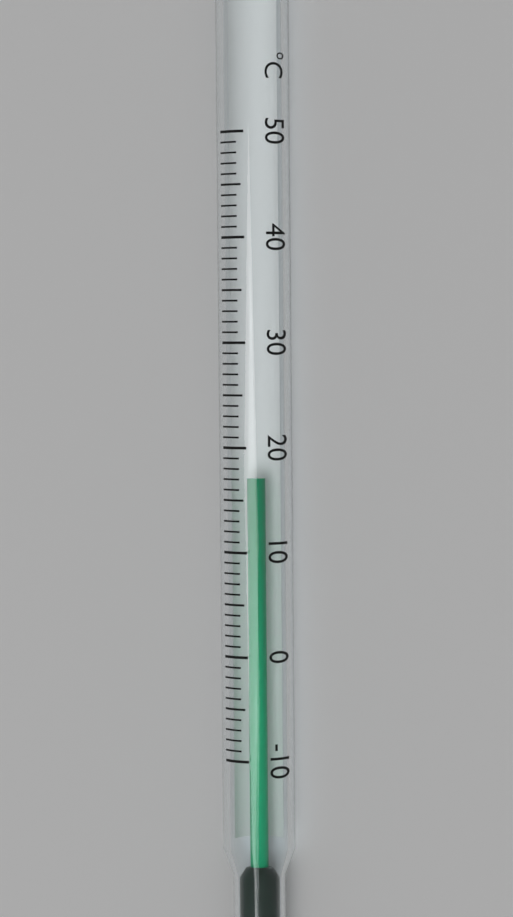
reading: 17 °C
